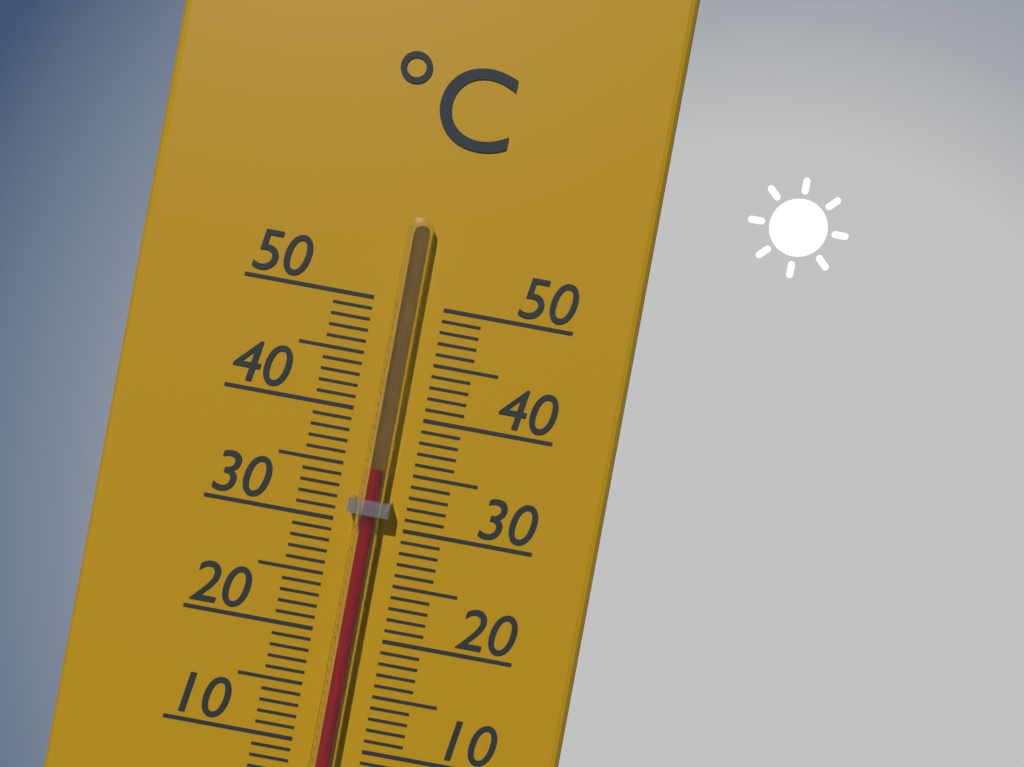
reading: 35 °C
